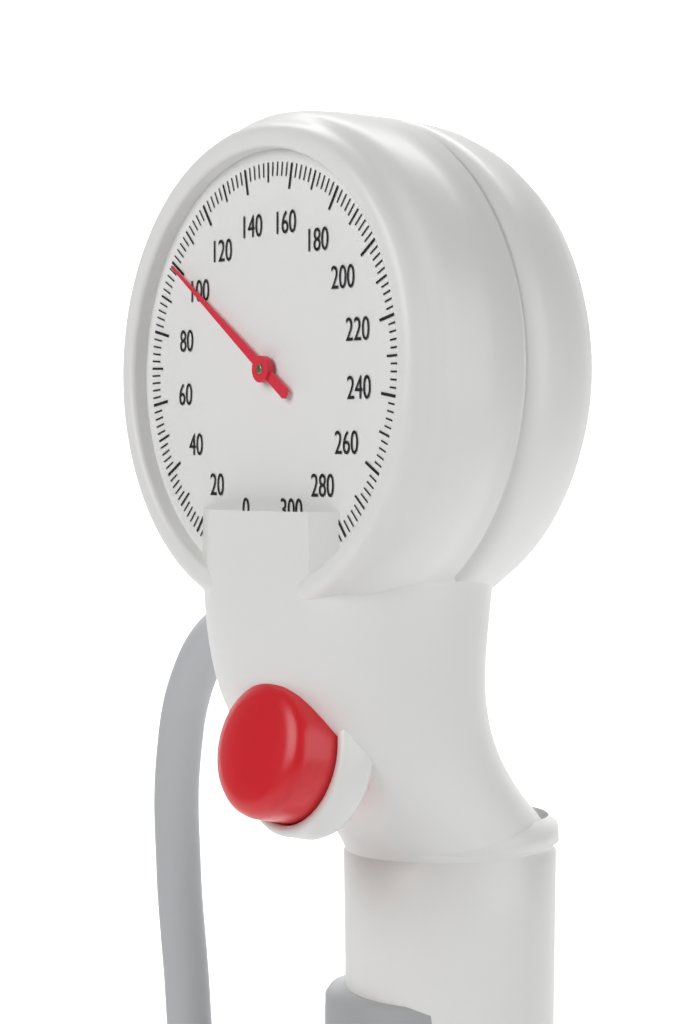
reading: 100 mmHg
